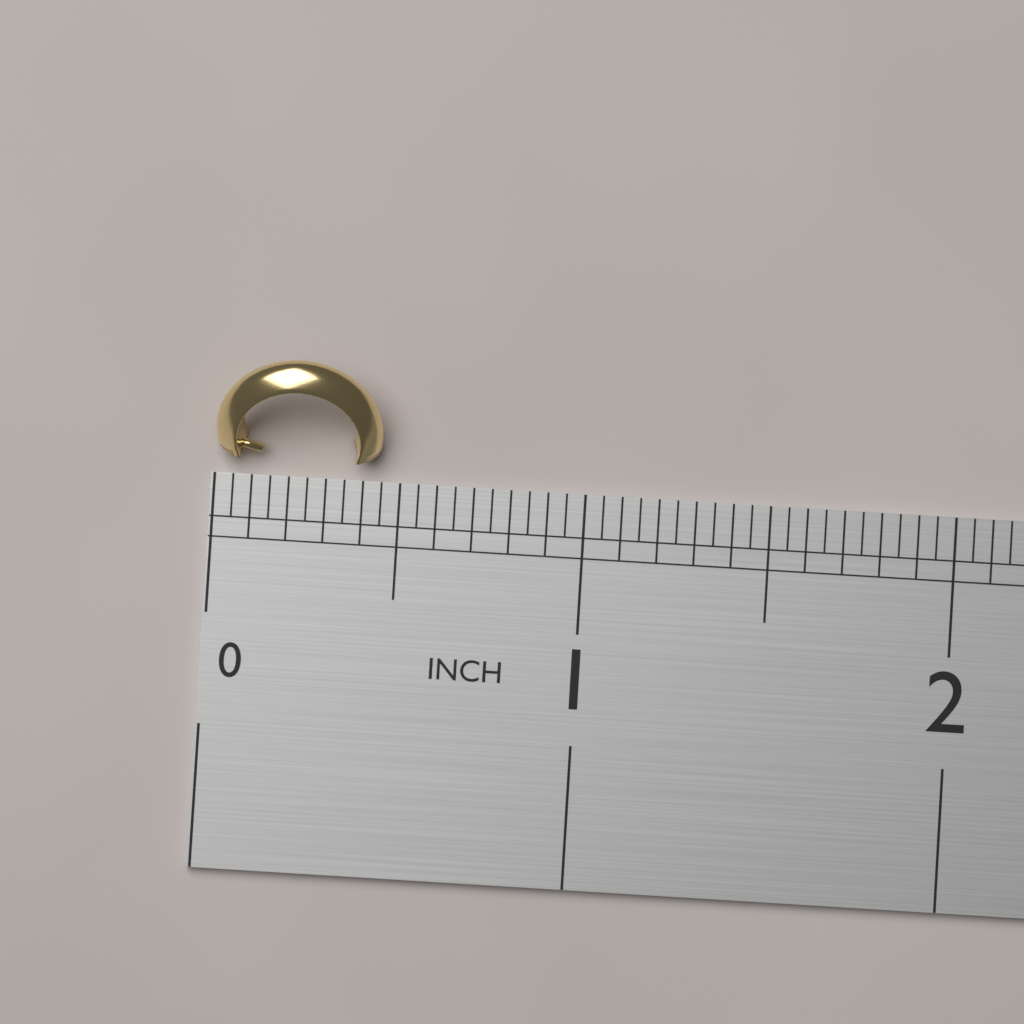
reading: 0.45 in
